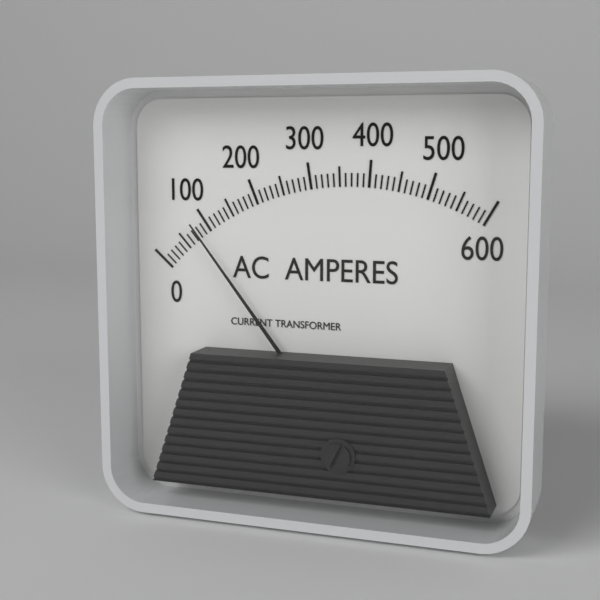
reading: 80 A
